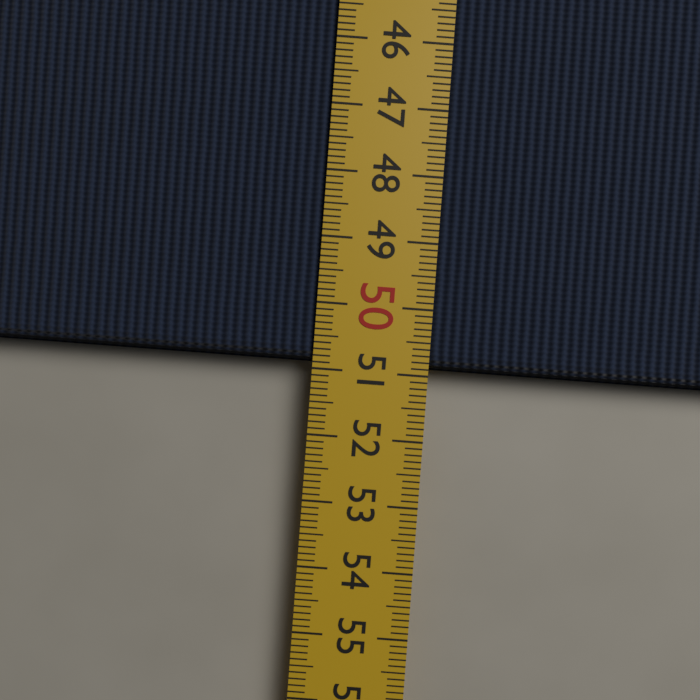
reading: 50.9 cm
